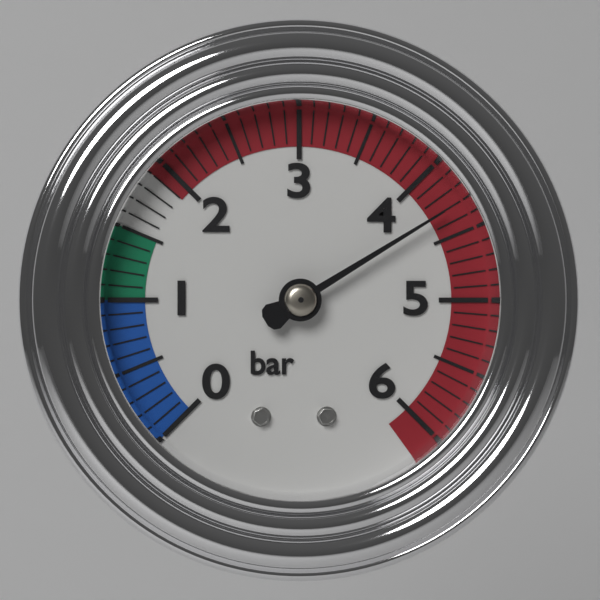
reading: 4.3 bar
